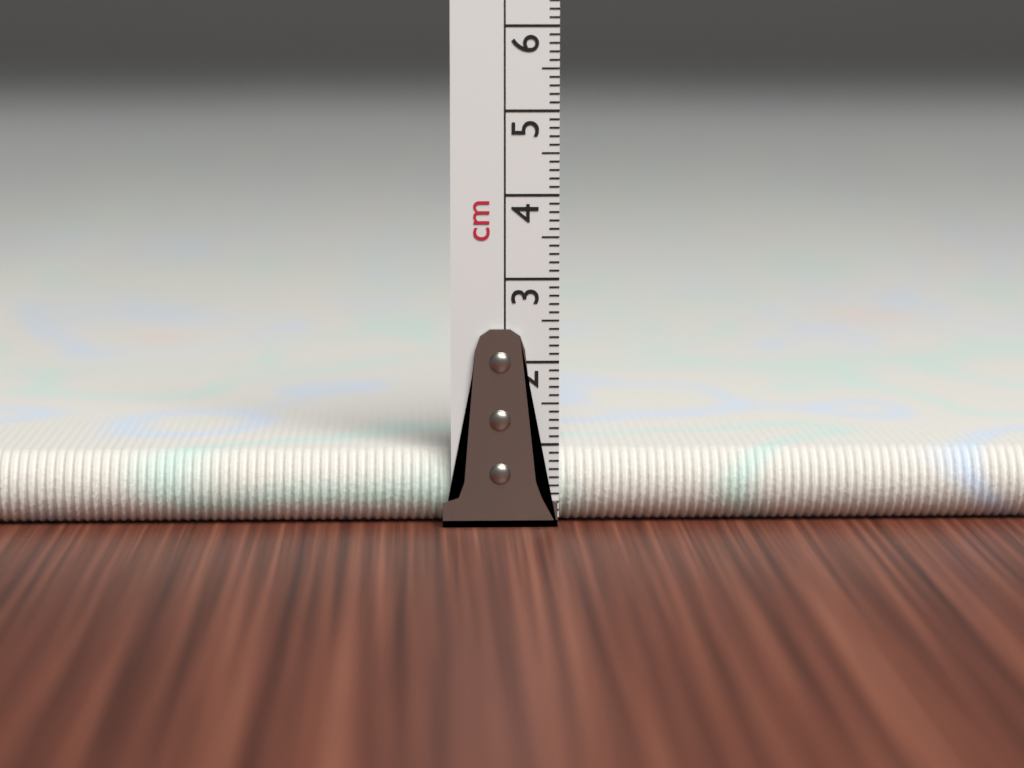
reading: 0.9 cm
